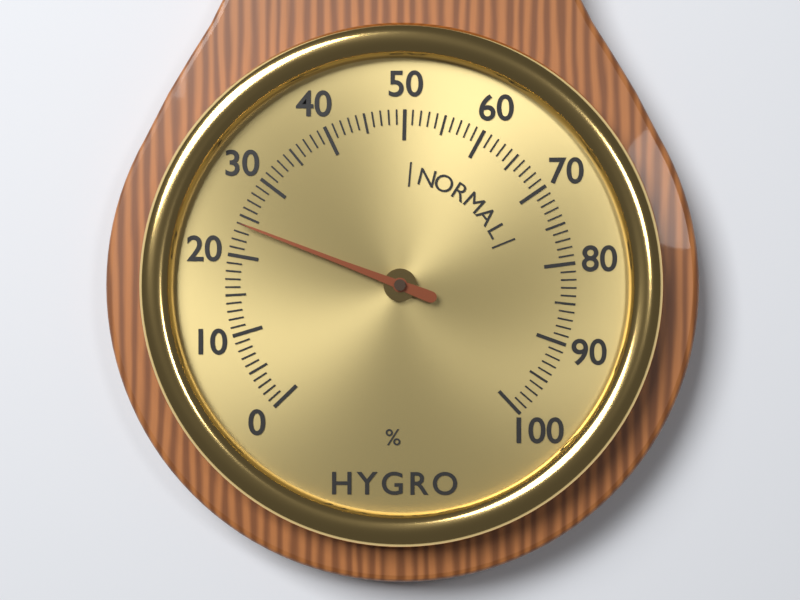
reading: 24 %
